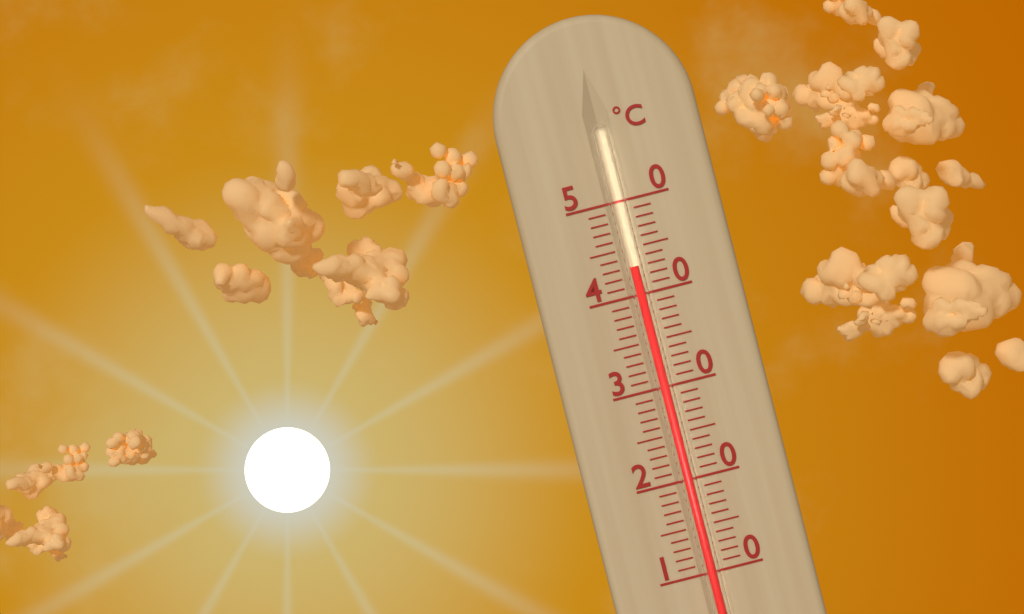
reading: 43 °C
